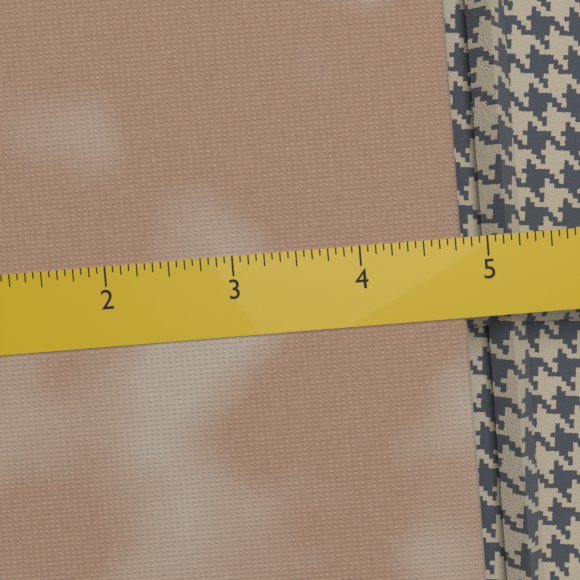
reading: 4.8125 (no unit)
